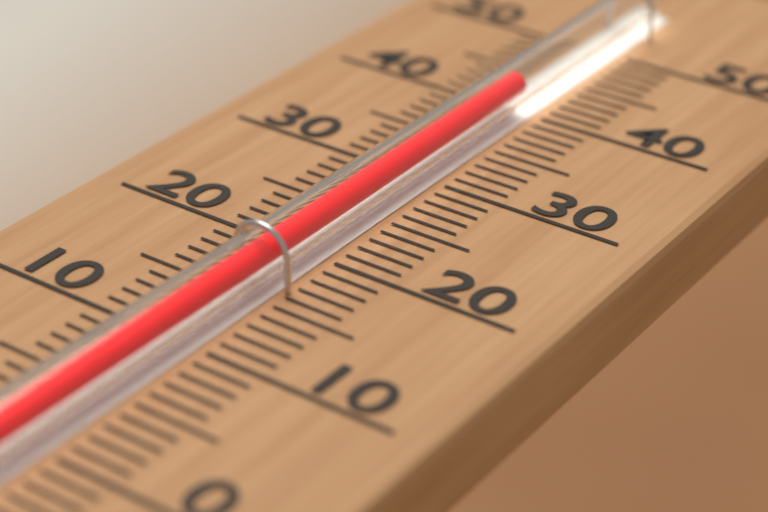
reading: 40 (no unit)
